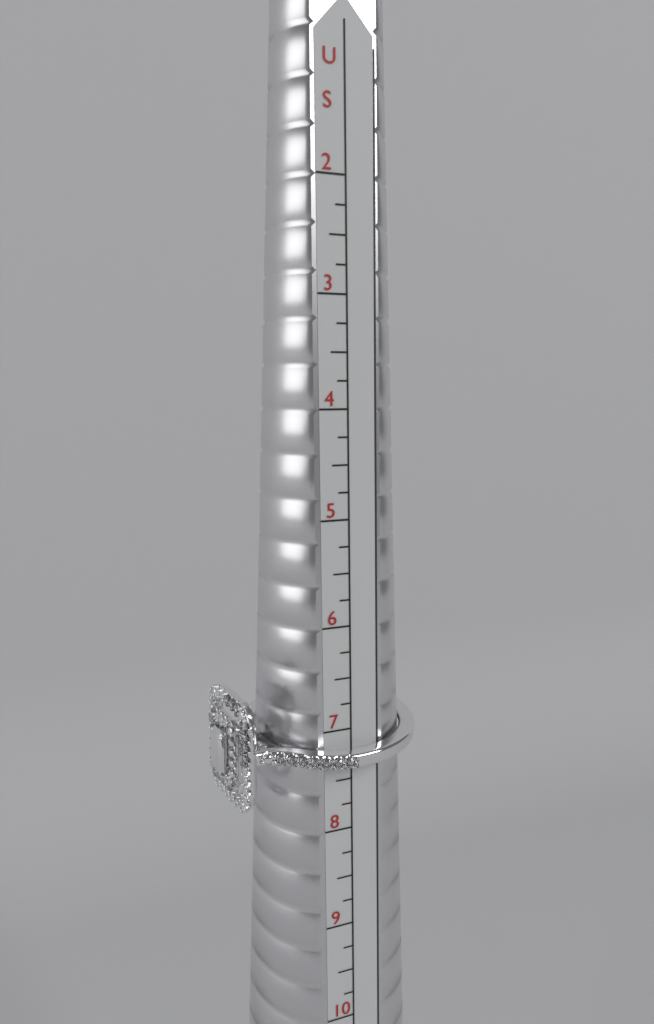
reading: 7.75 US
